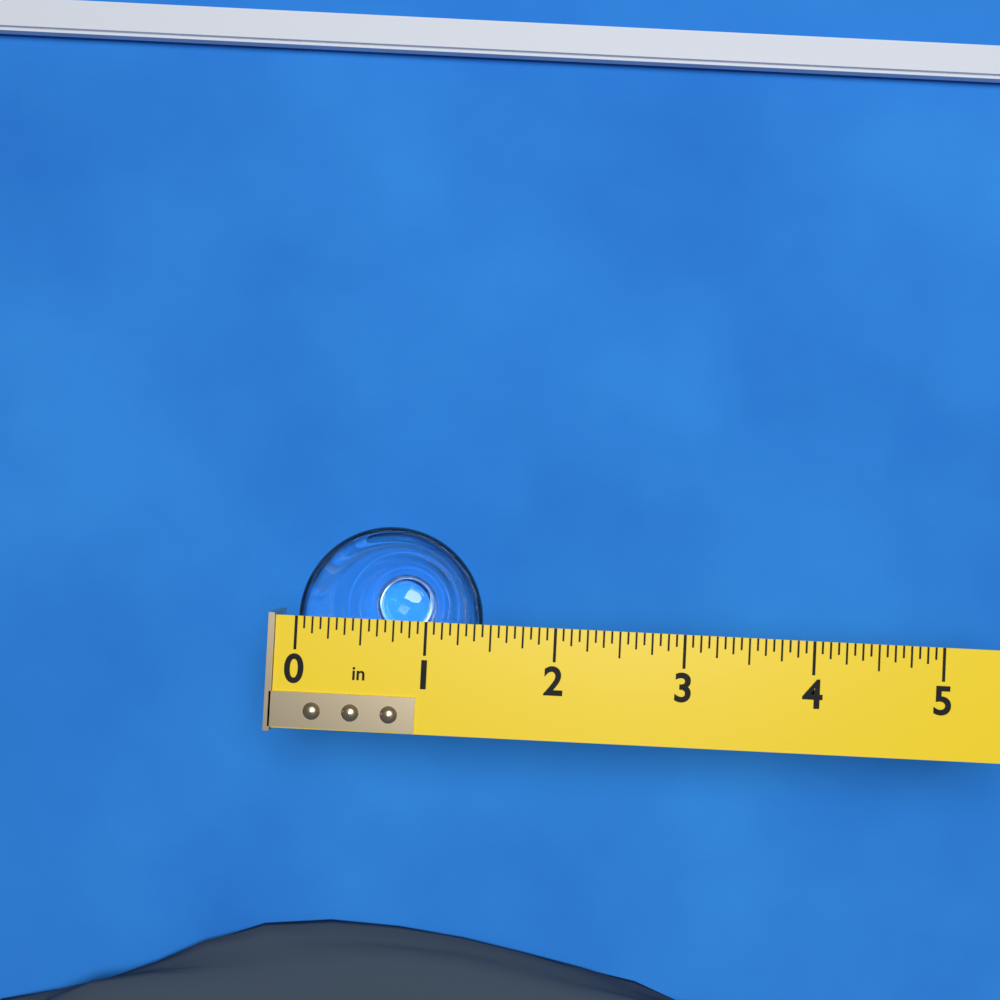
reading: 1.4375 in
